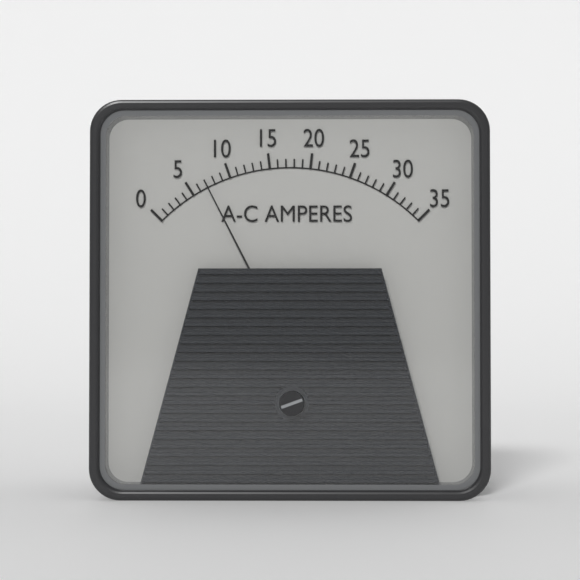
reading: 7 A
